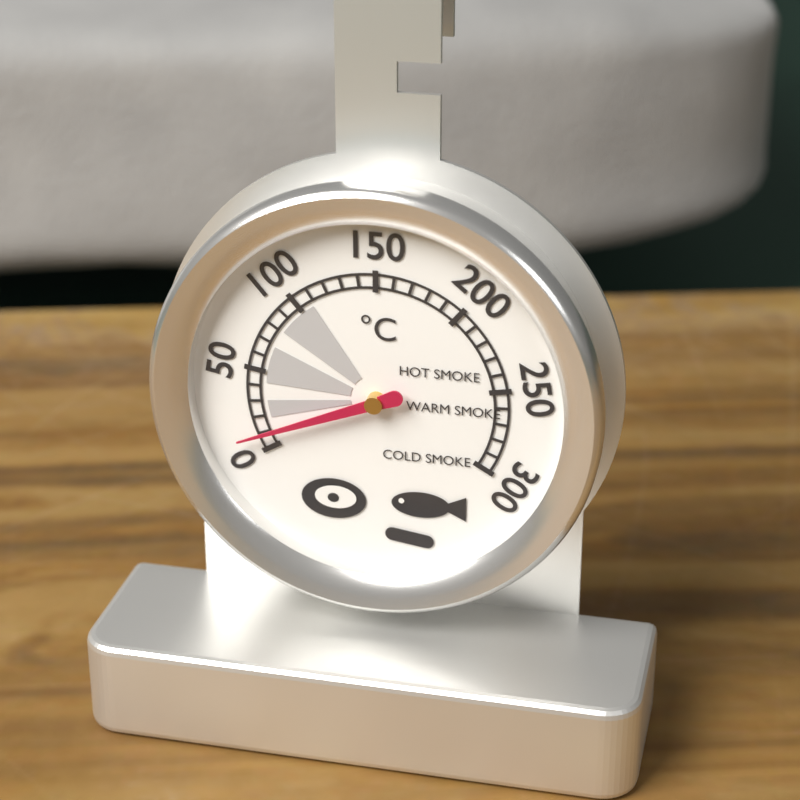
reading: 10 °C
